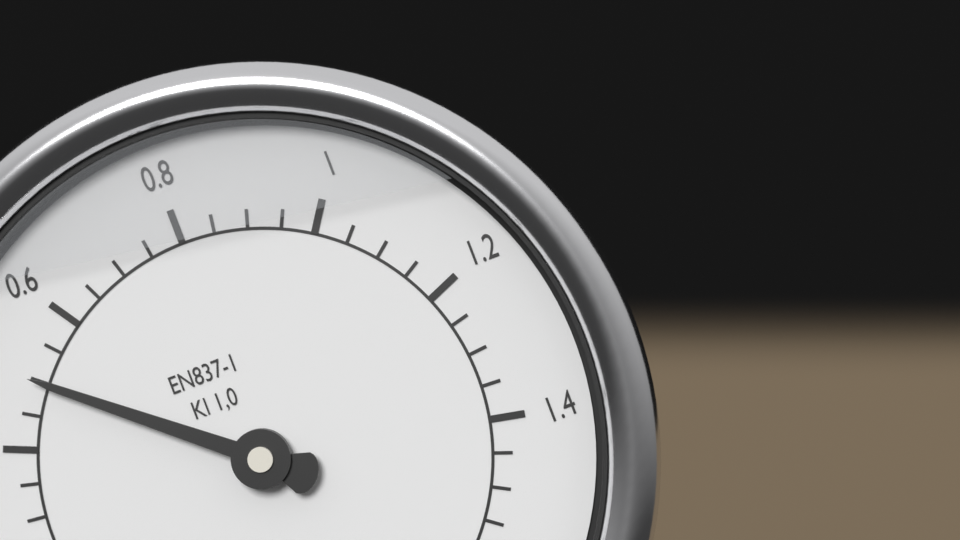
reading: 0.50 MPa
